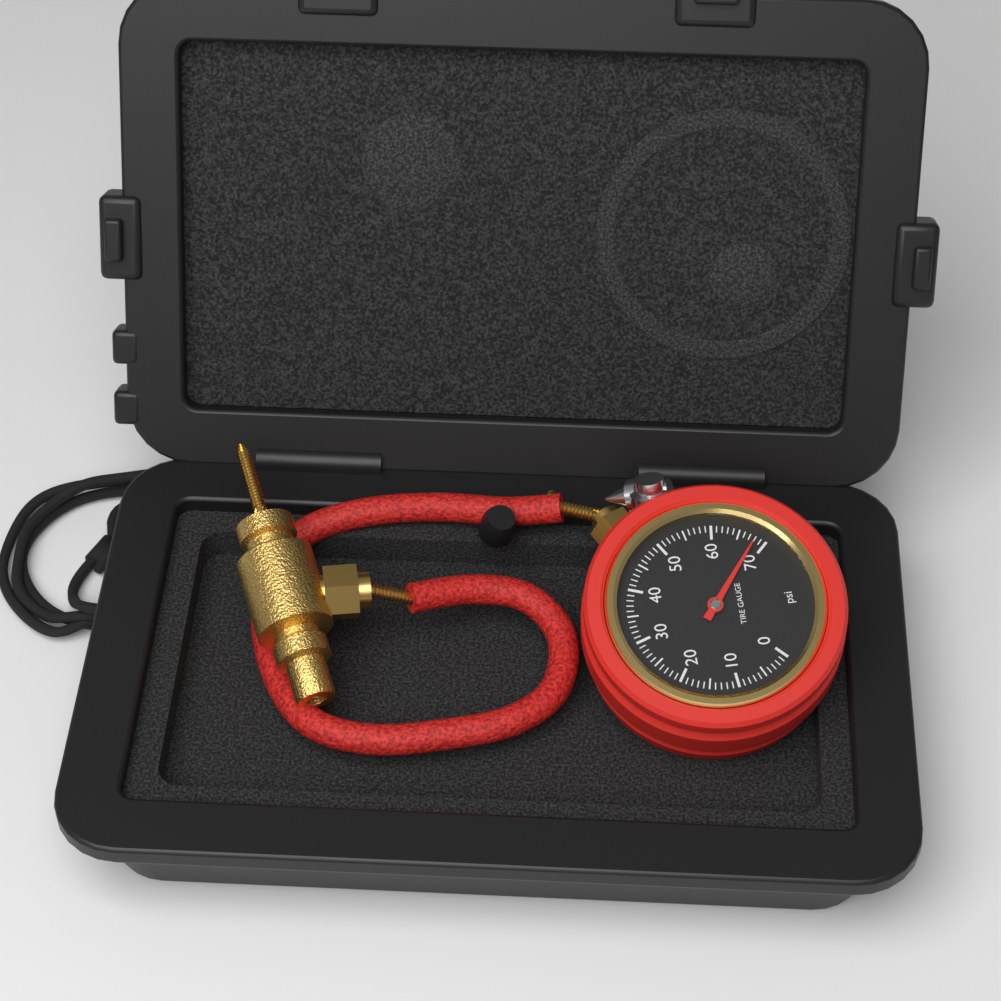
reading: 68 psi
